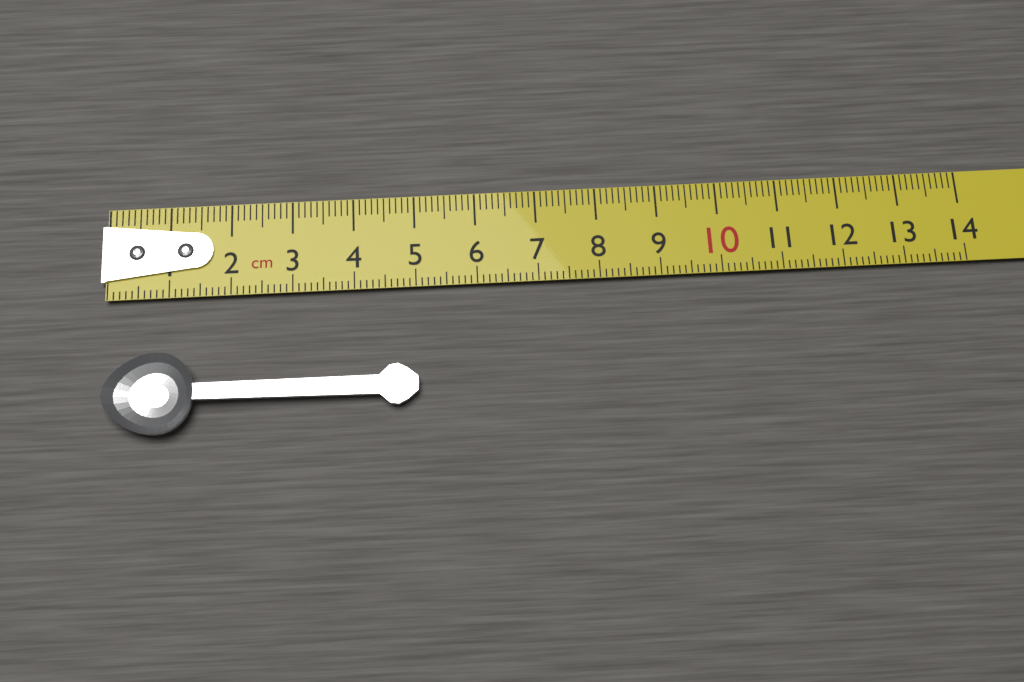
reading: 5.0 cm
